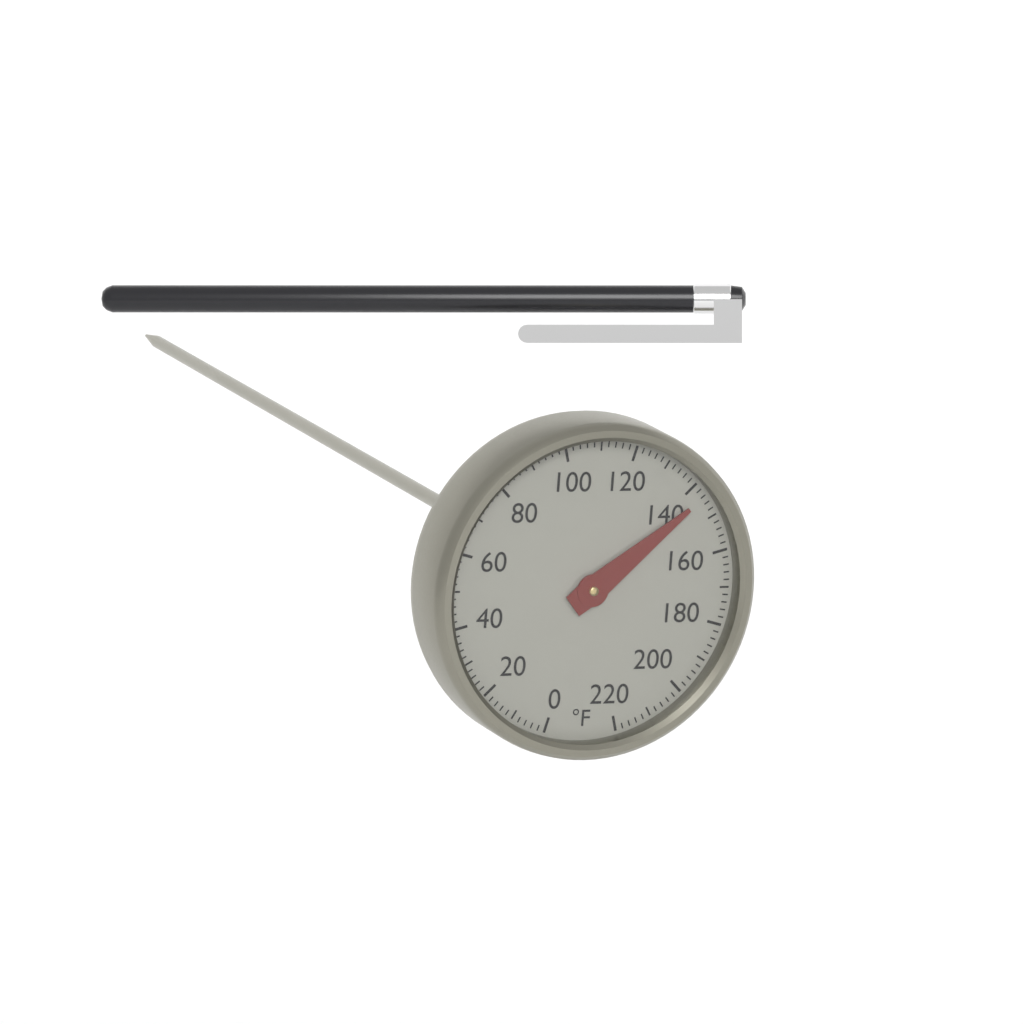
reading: 144 °F
